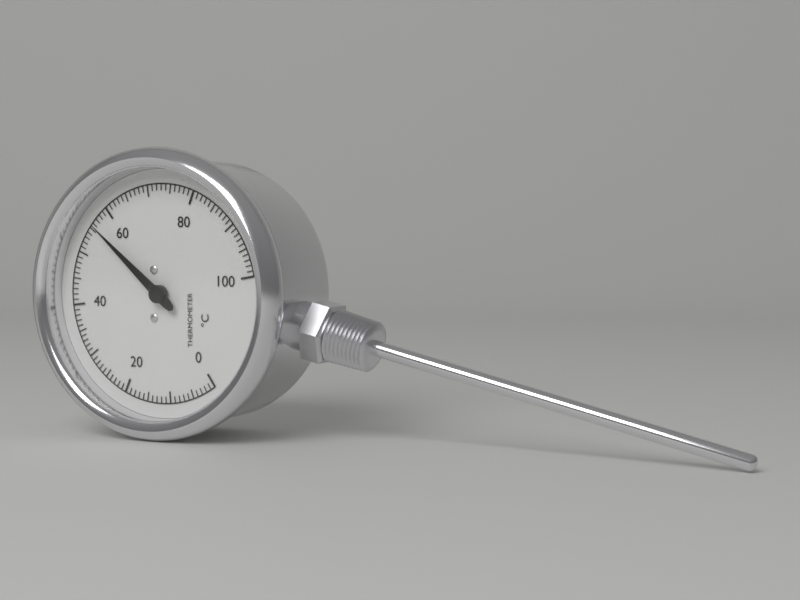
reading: 56 °C
